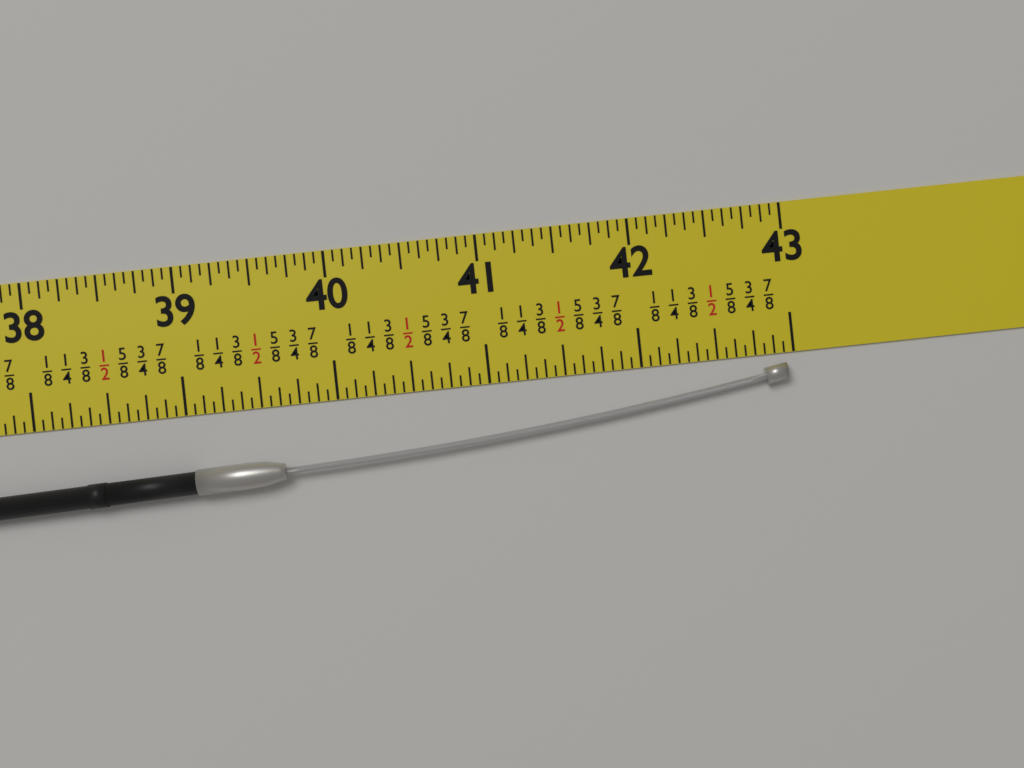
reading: 42.9375 in
